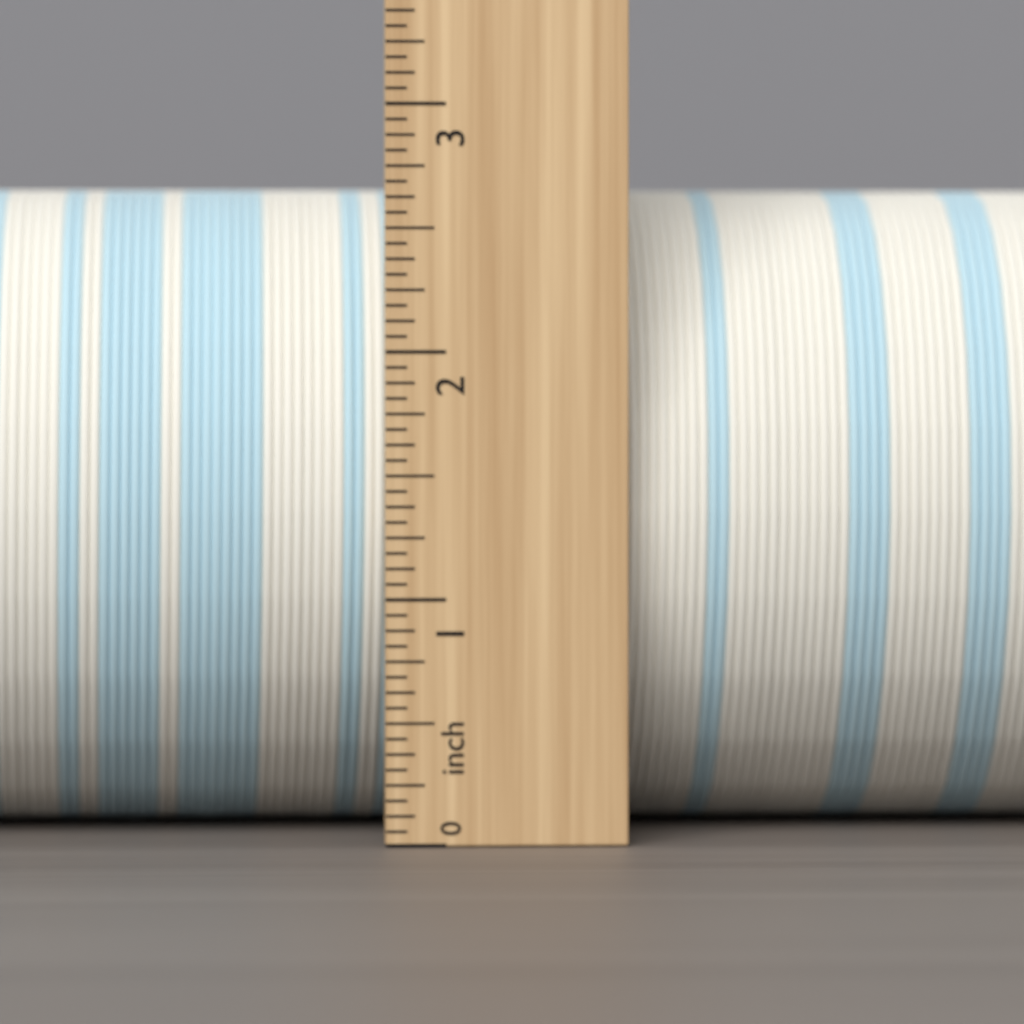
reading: 2.6875 inch
